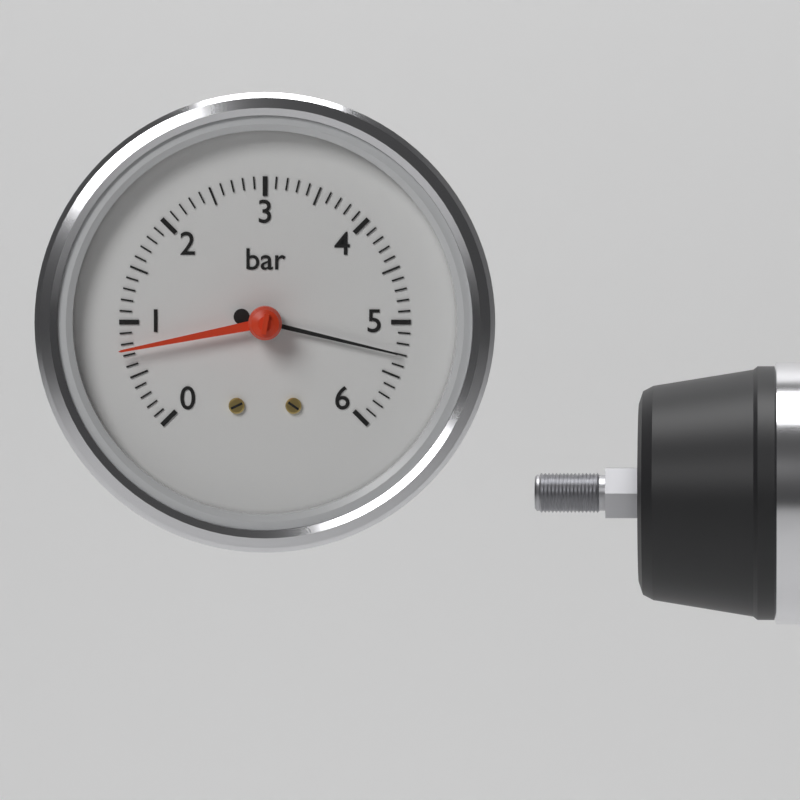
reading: 5.3 bar
